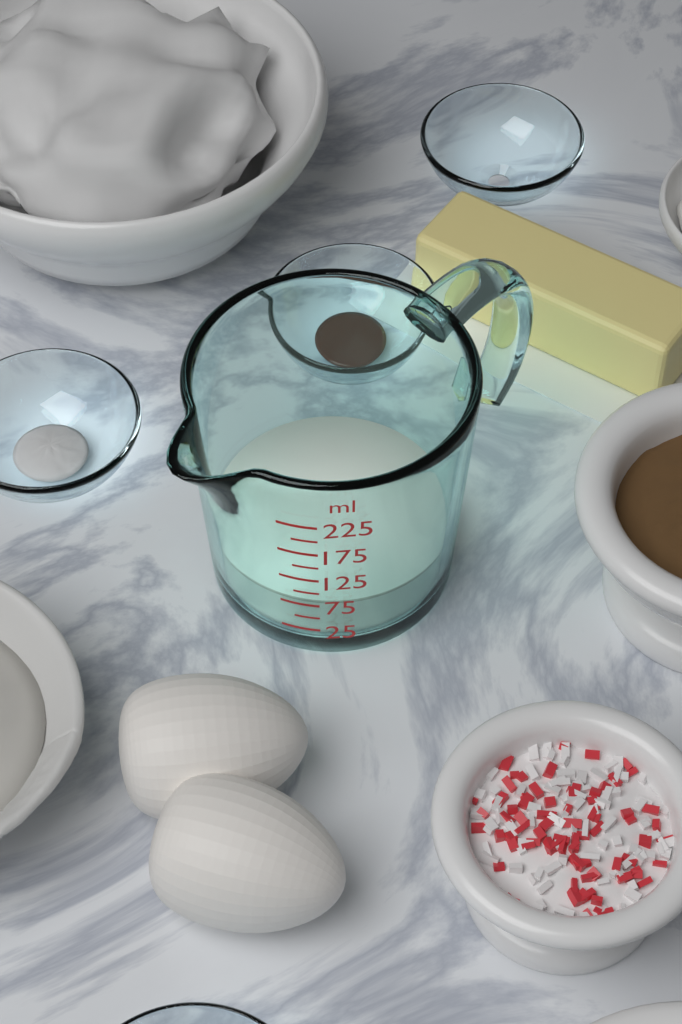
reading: 75 ml
